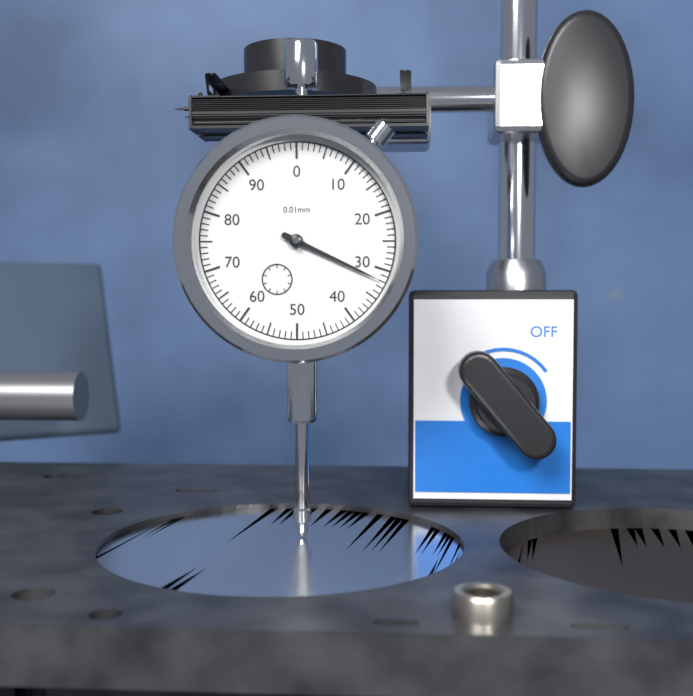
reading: 32 0.01mm
